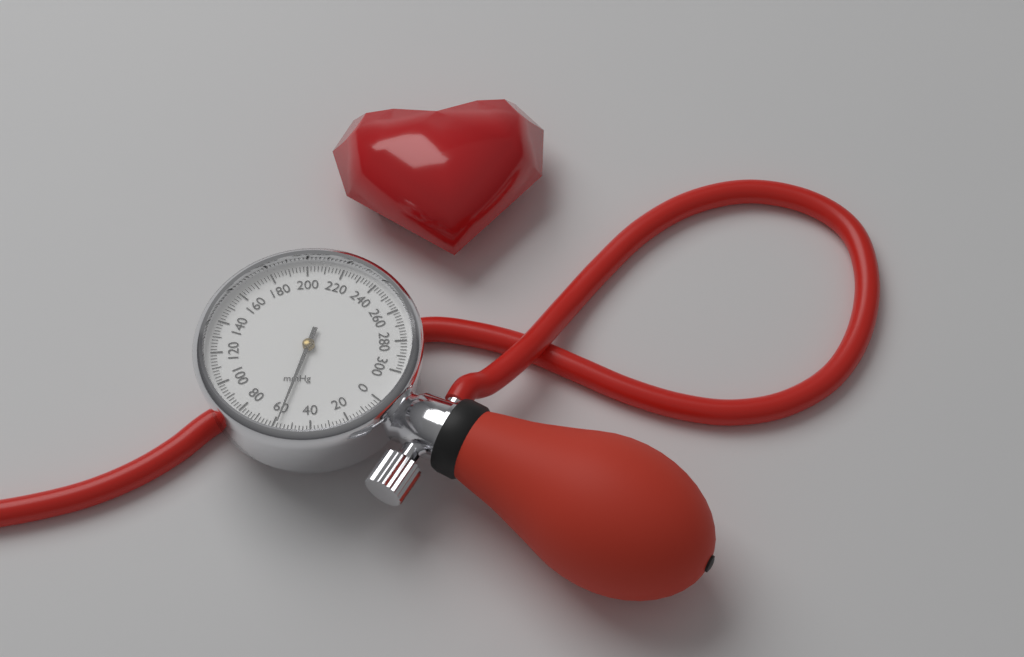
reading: 58 mmHg
